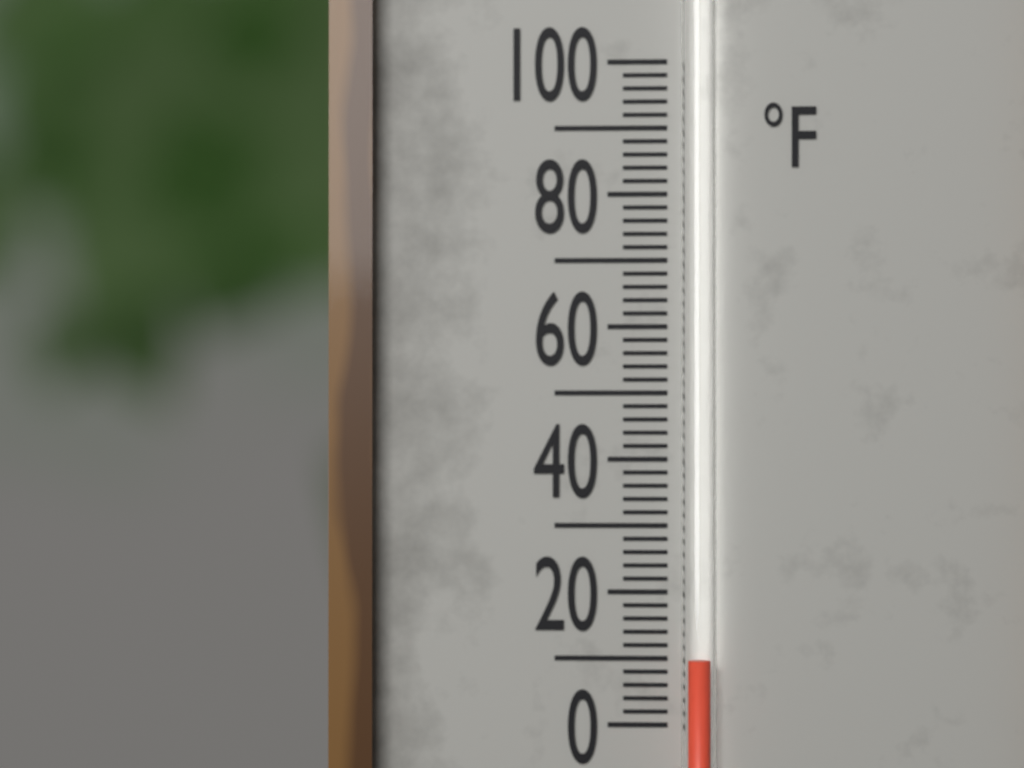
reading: 10 °F
